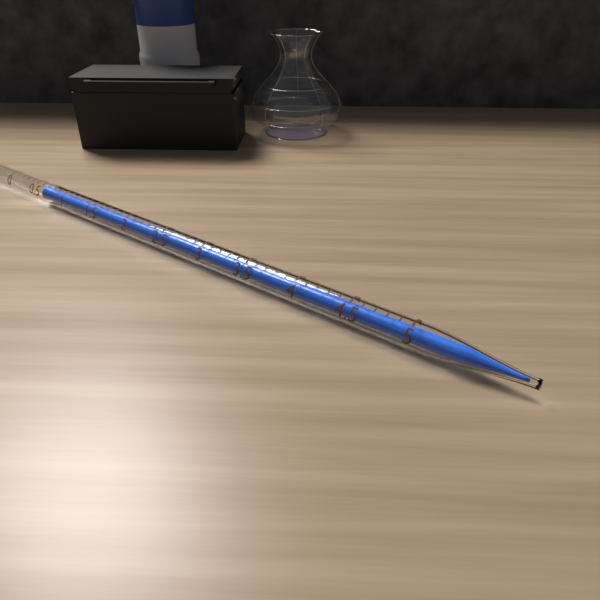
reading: 0.6 ml
